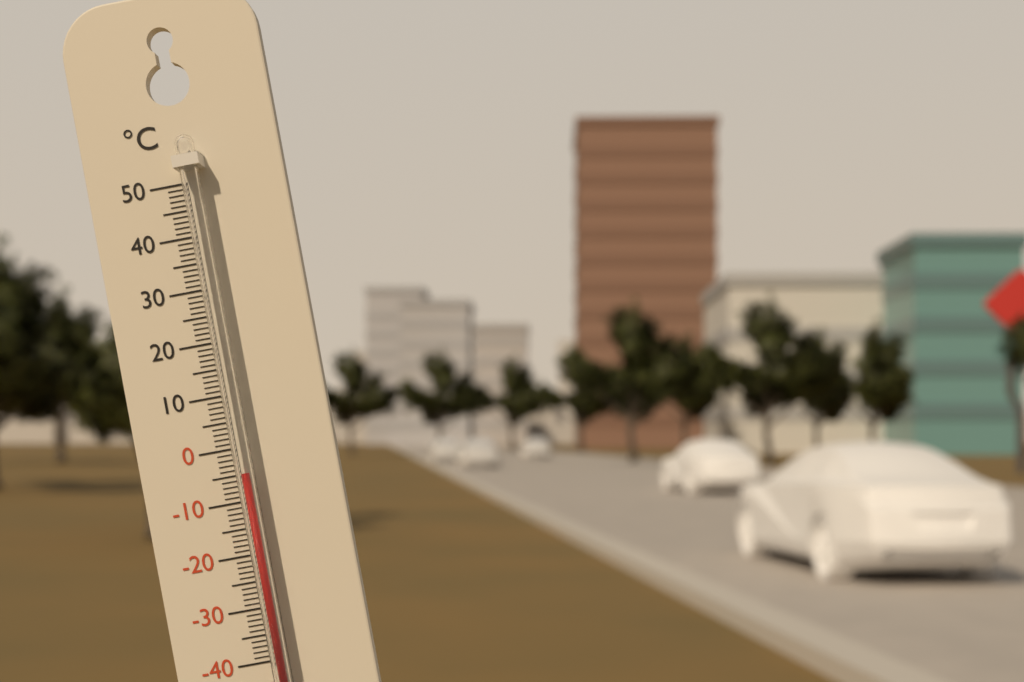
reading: -5 °C
